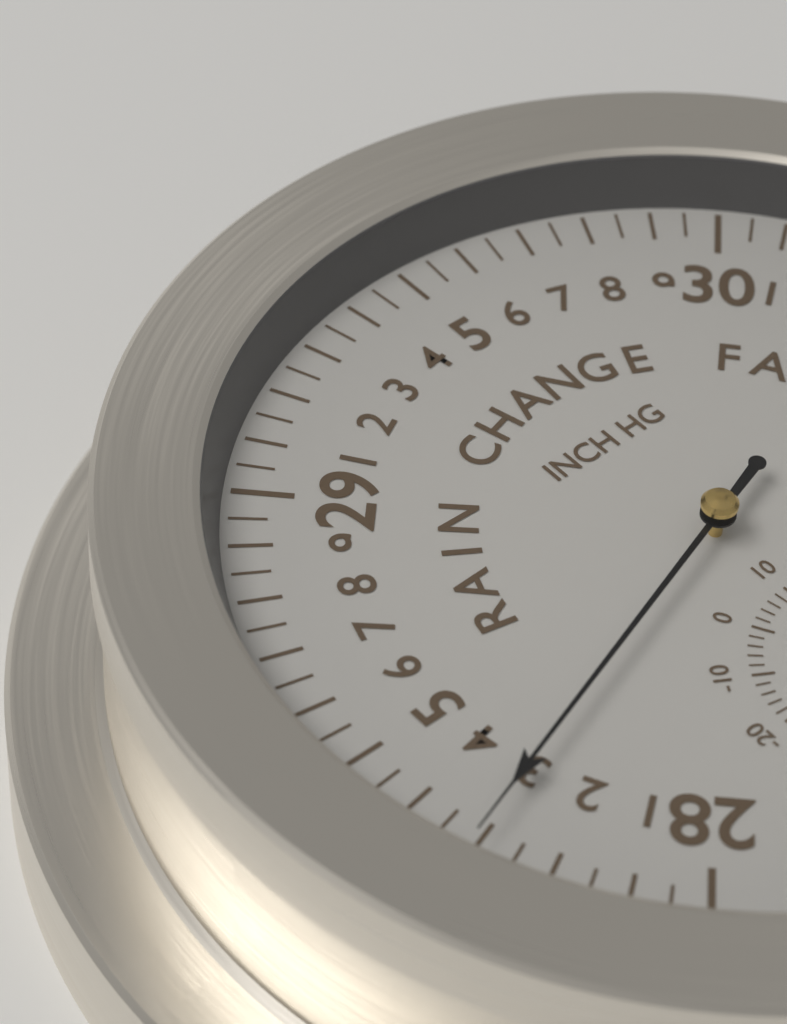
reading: 28.30 inHg
